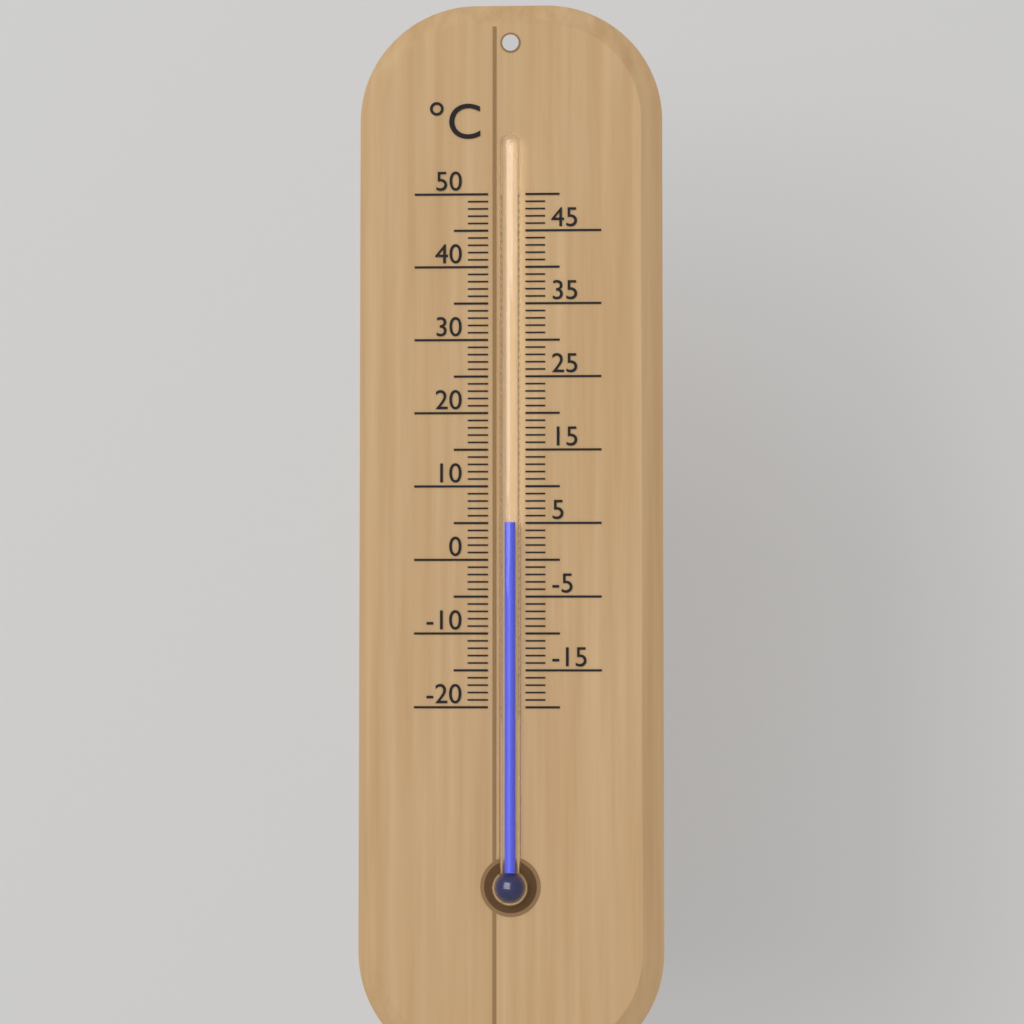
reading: 5 °C
